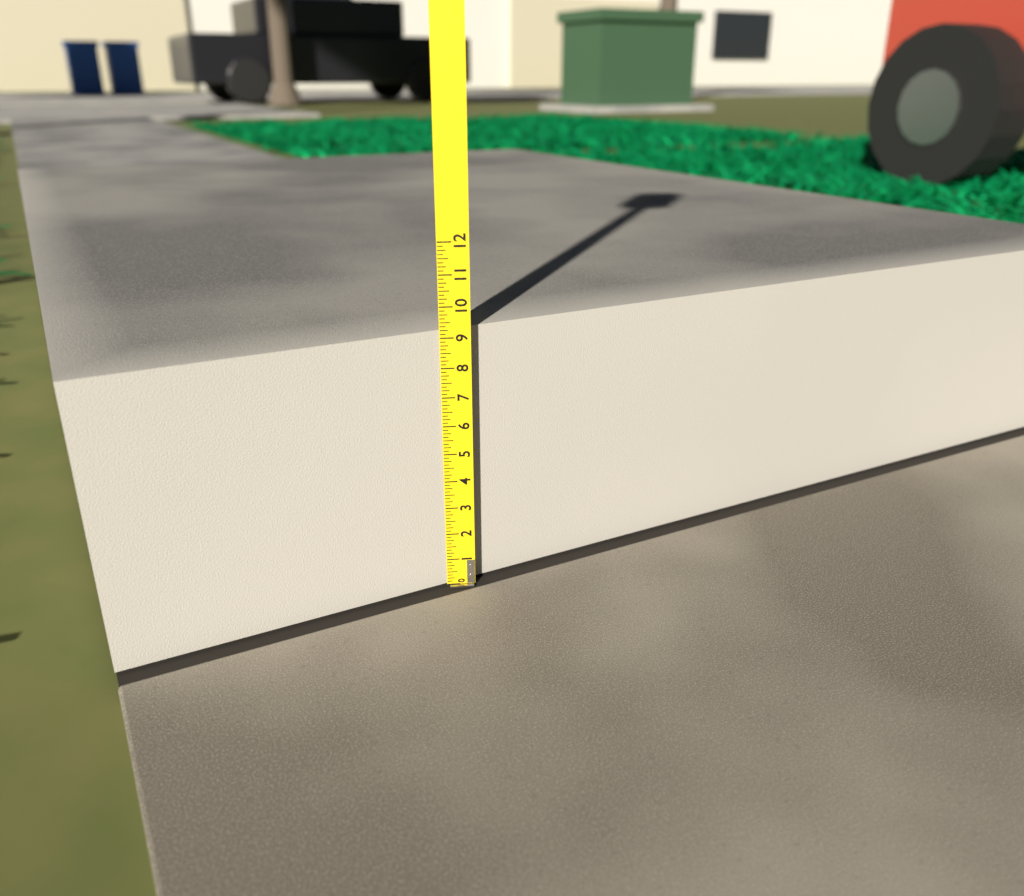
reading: 9.250 (no unit)
